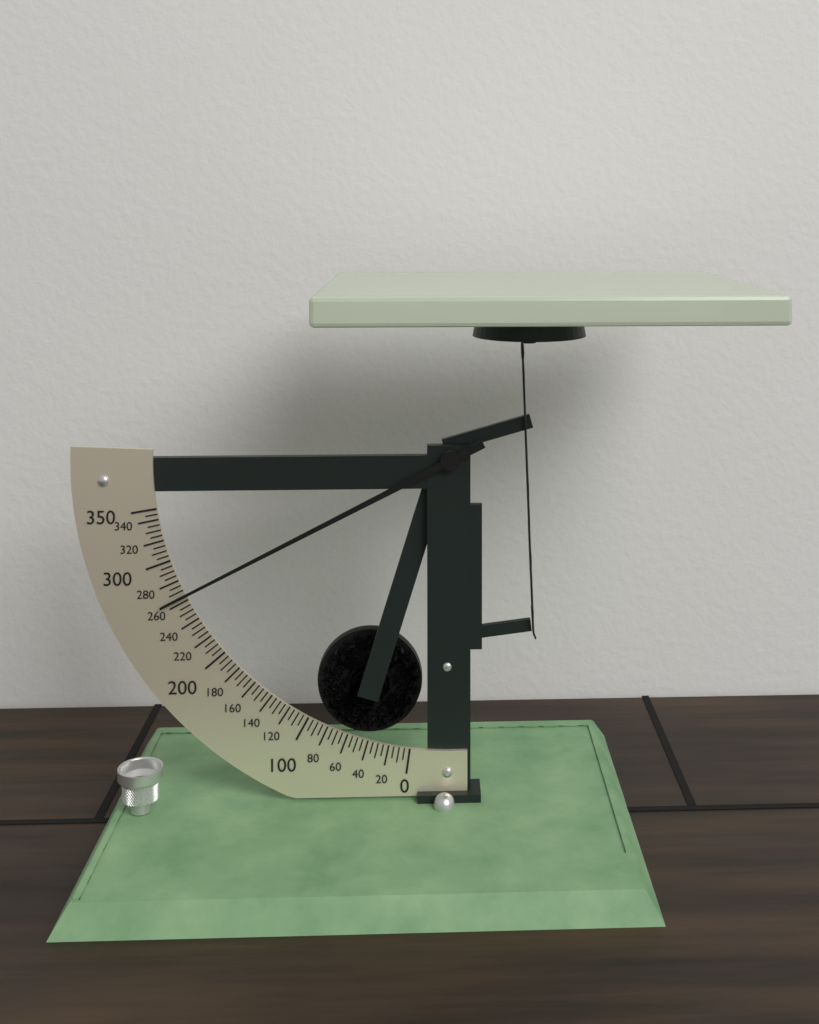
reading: 265 (no unit)
